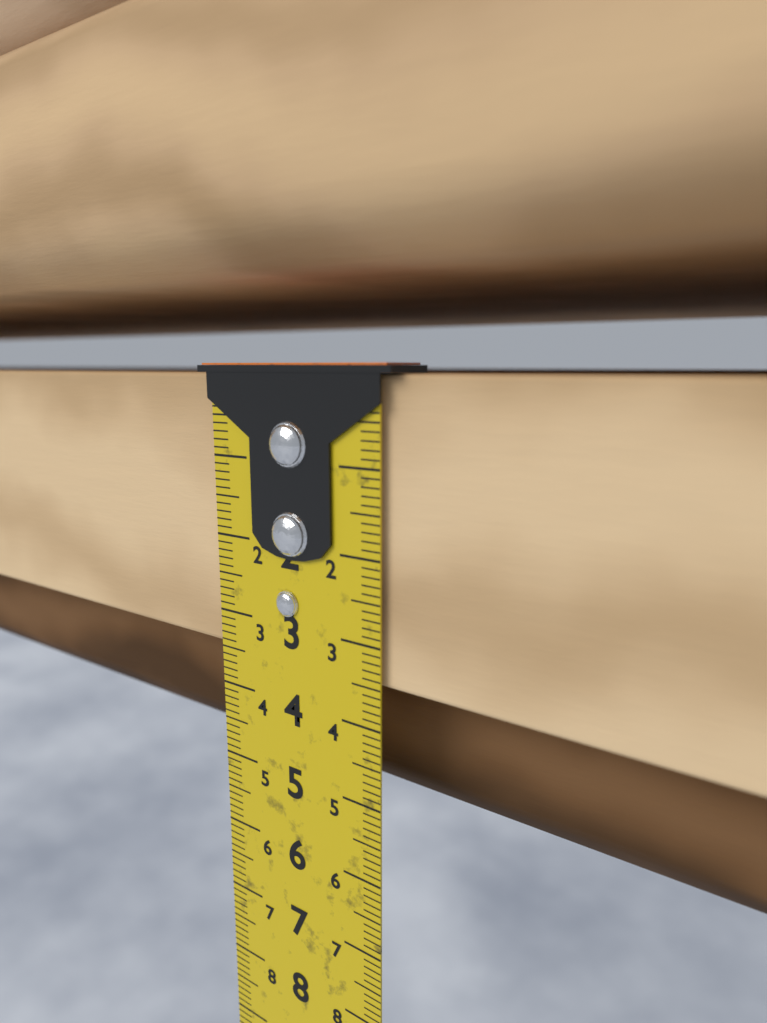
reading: 3.5 cm
